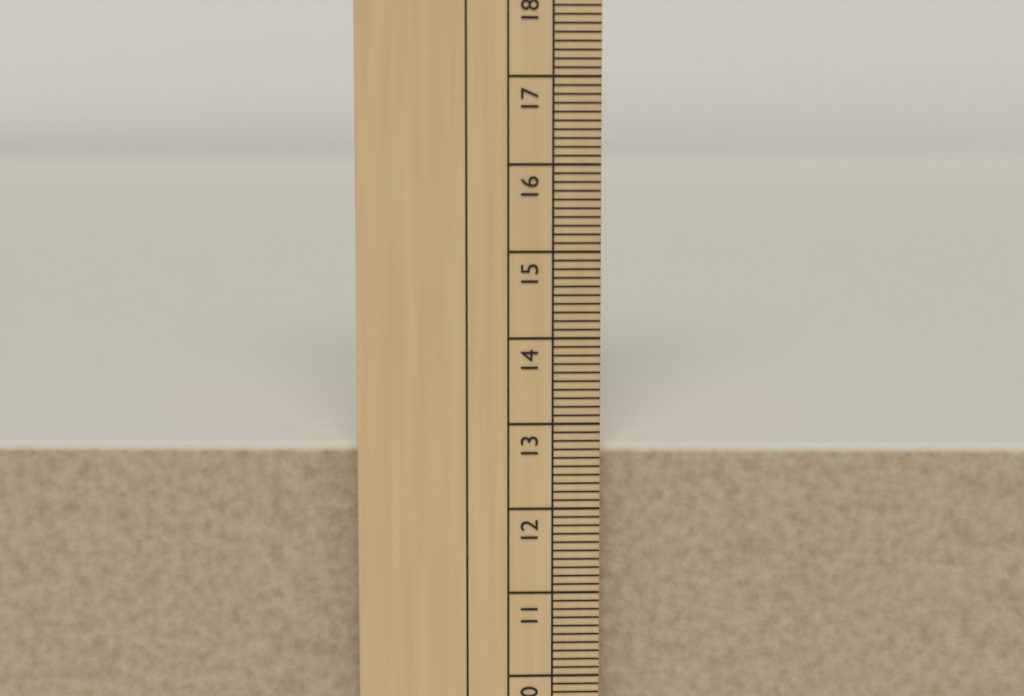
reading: 12.7 cm
